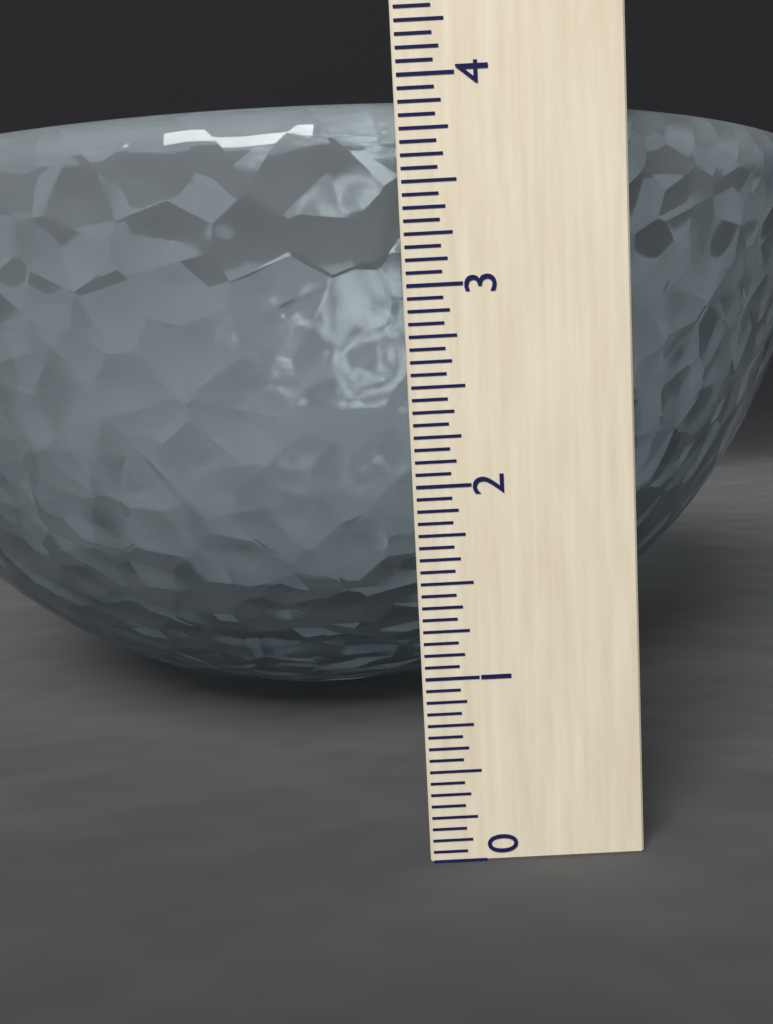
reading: 3.9375 (no unit)
